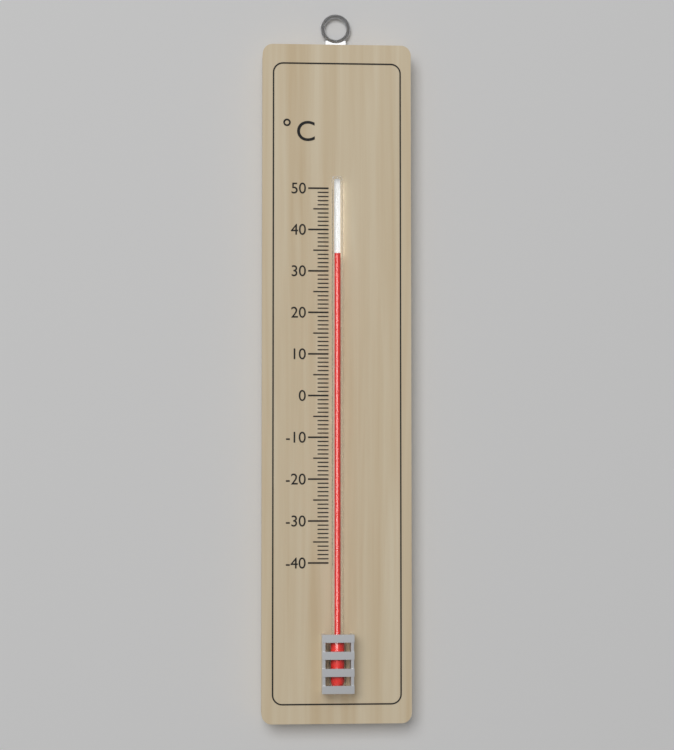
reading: 34 °C
